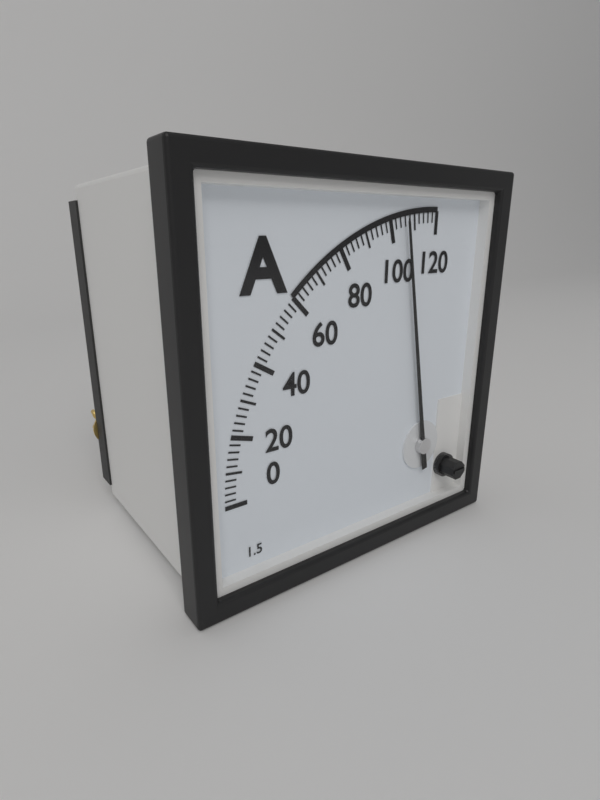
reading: 106 A
